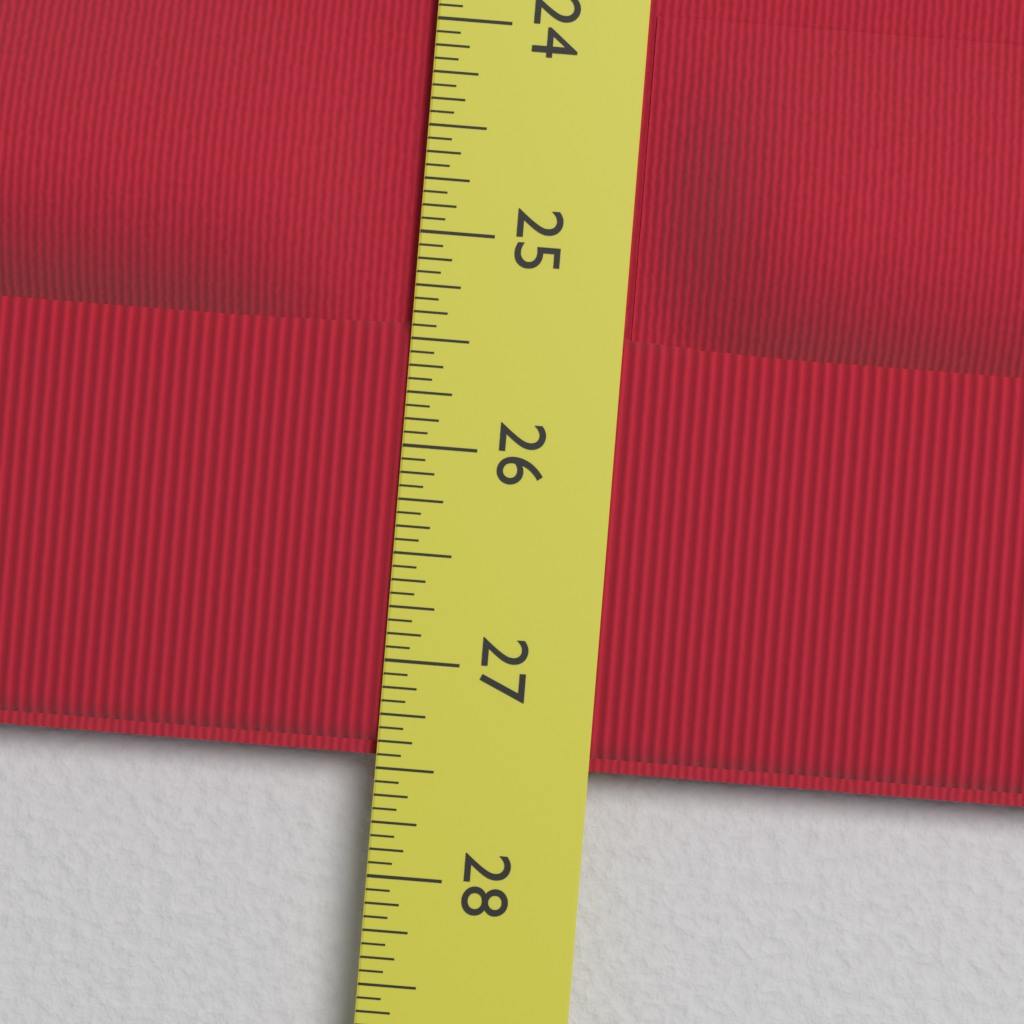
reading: 27.4375 in
